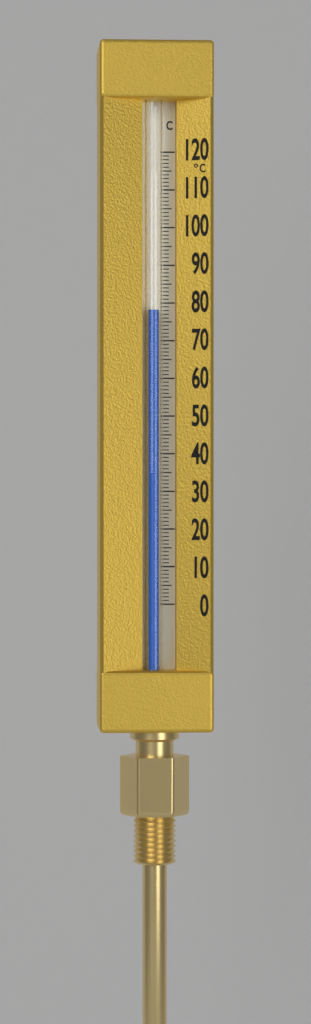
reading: 78 °C
